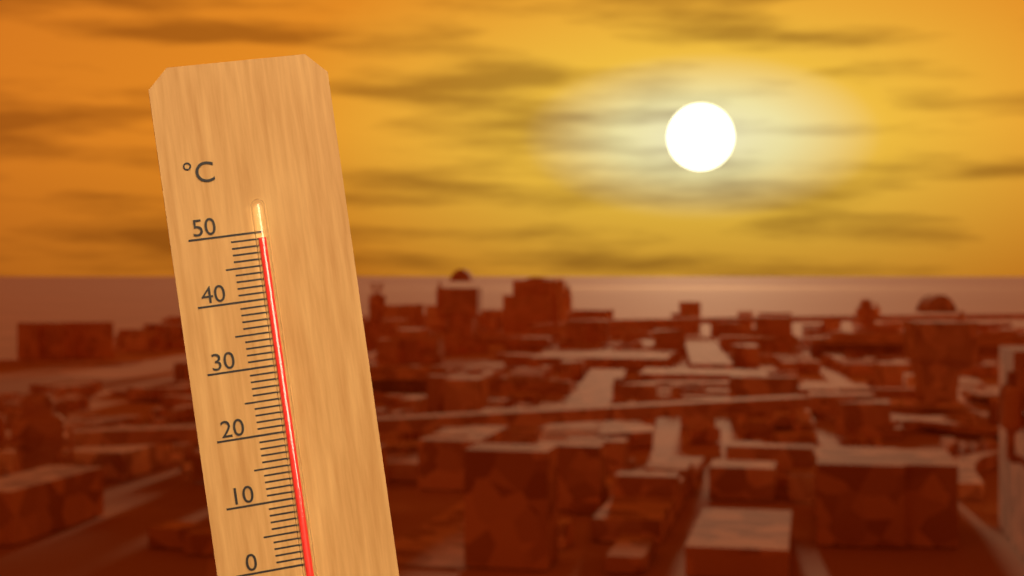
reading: 49 °C
